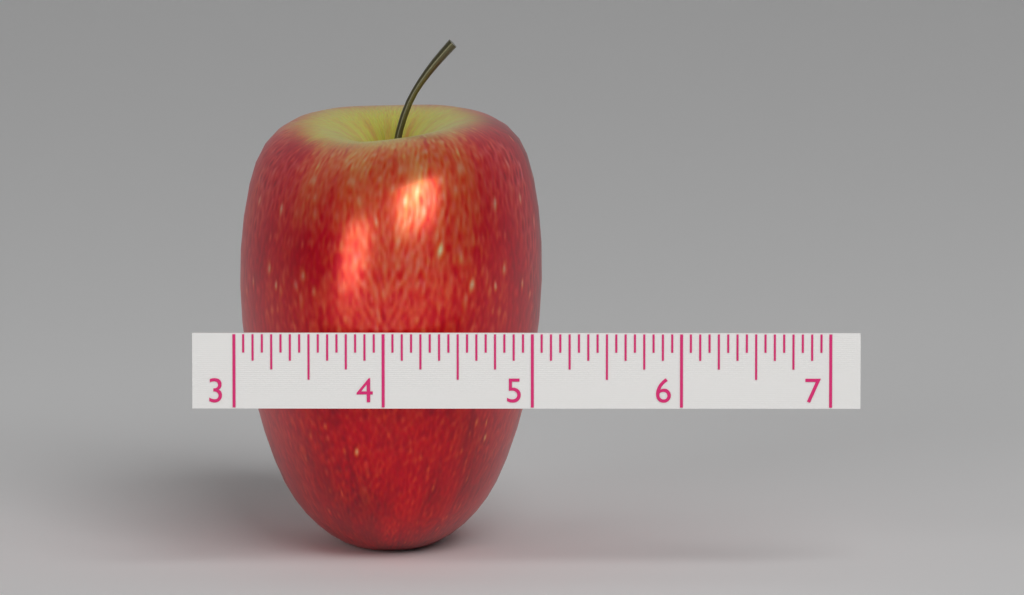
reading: 5.0625 (no unit)
